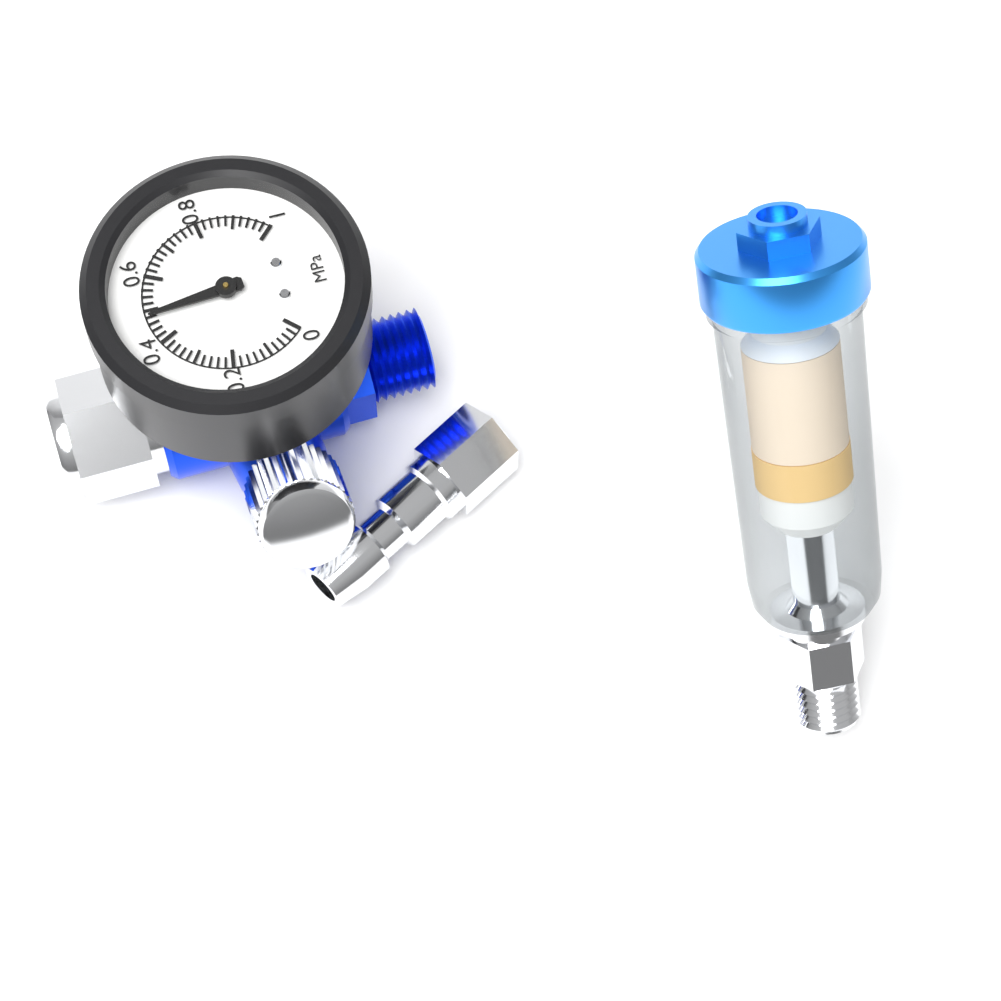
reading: 0.48 MPa
